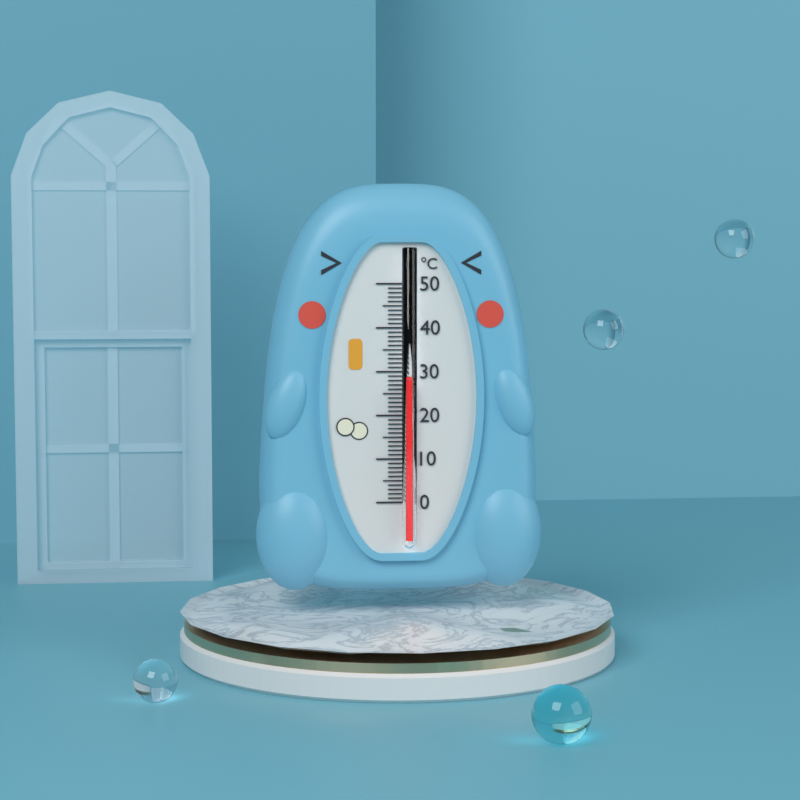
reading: 28 °C
